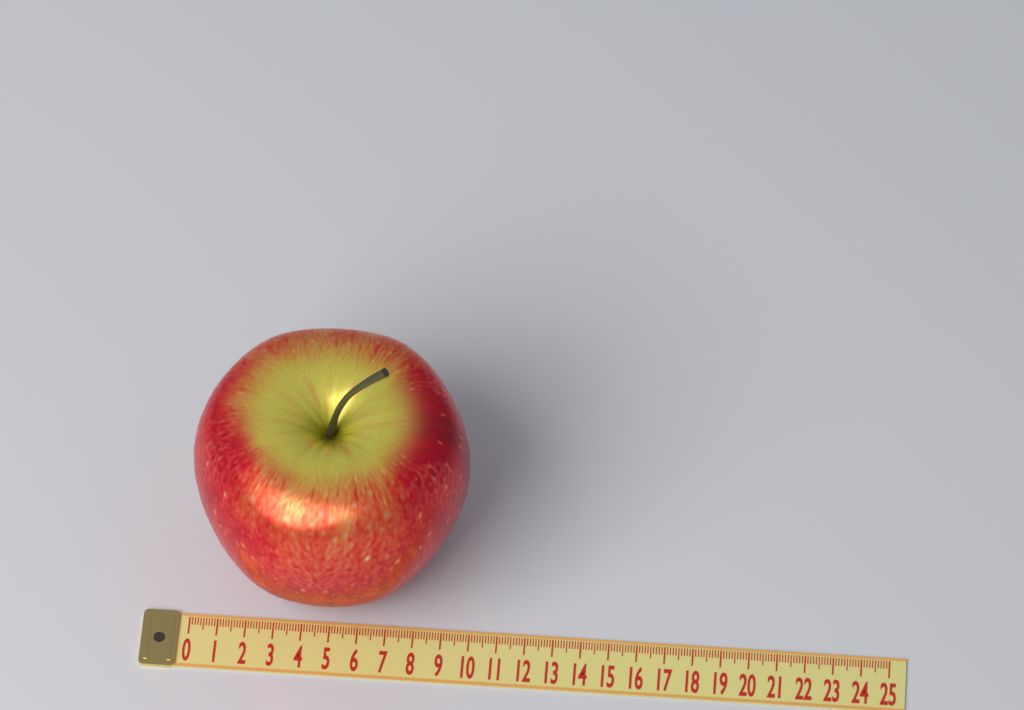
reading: 9.8 (no unit)
